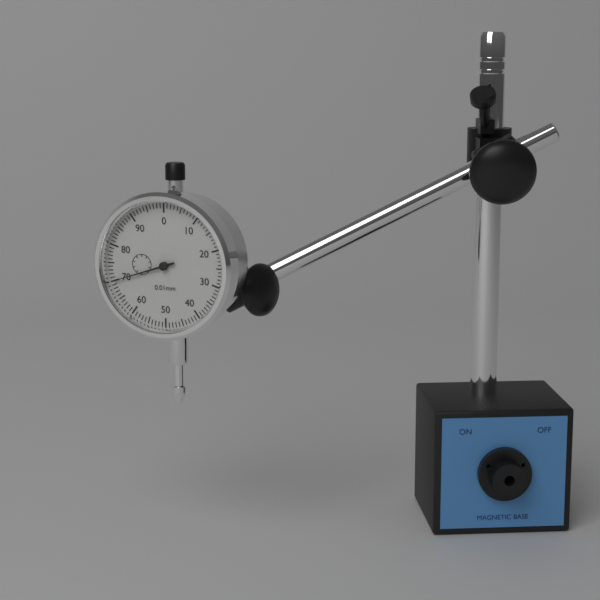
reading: 0.70 mm
